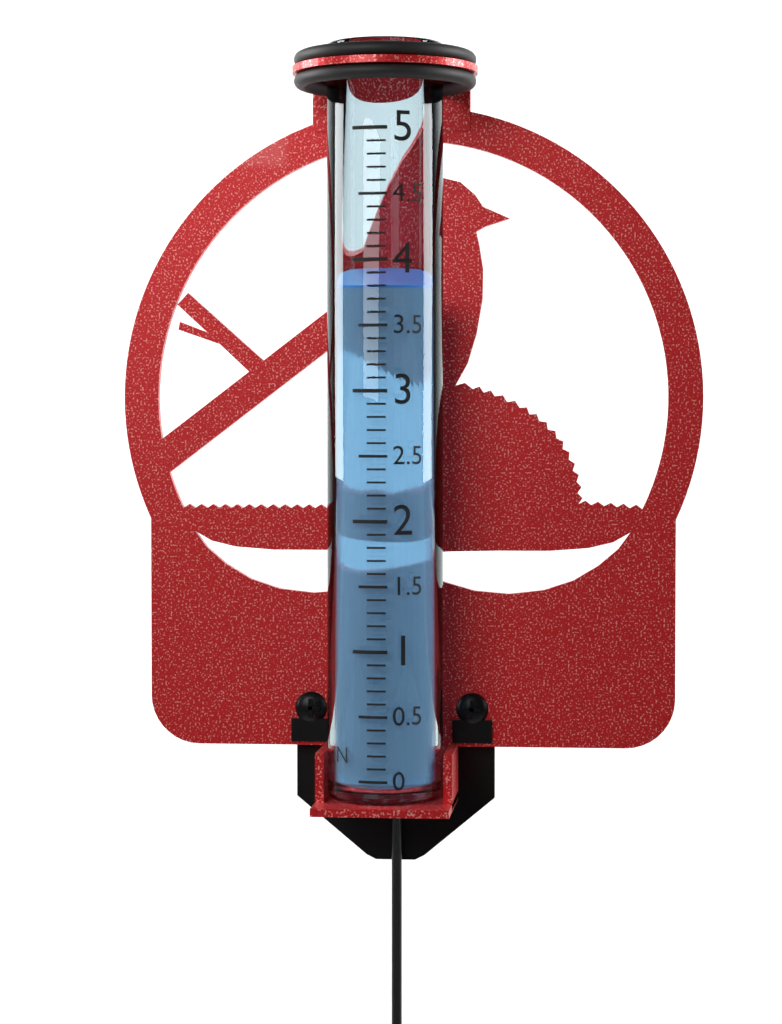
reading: 3.8 in
